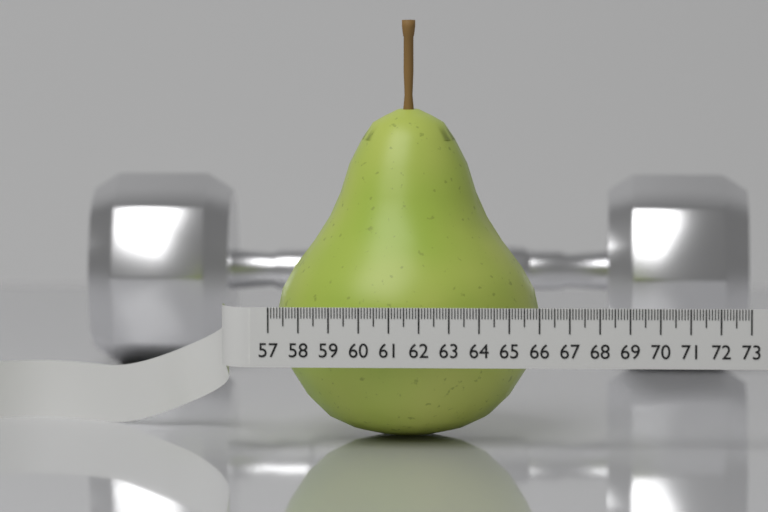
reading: 66.0 (no unit)
